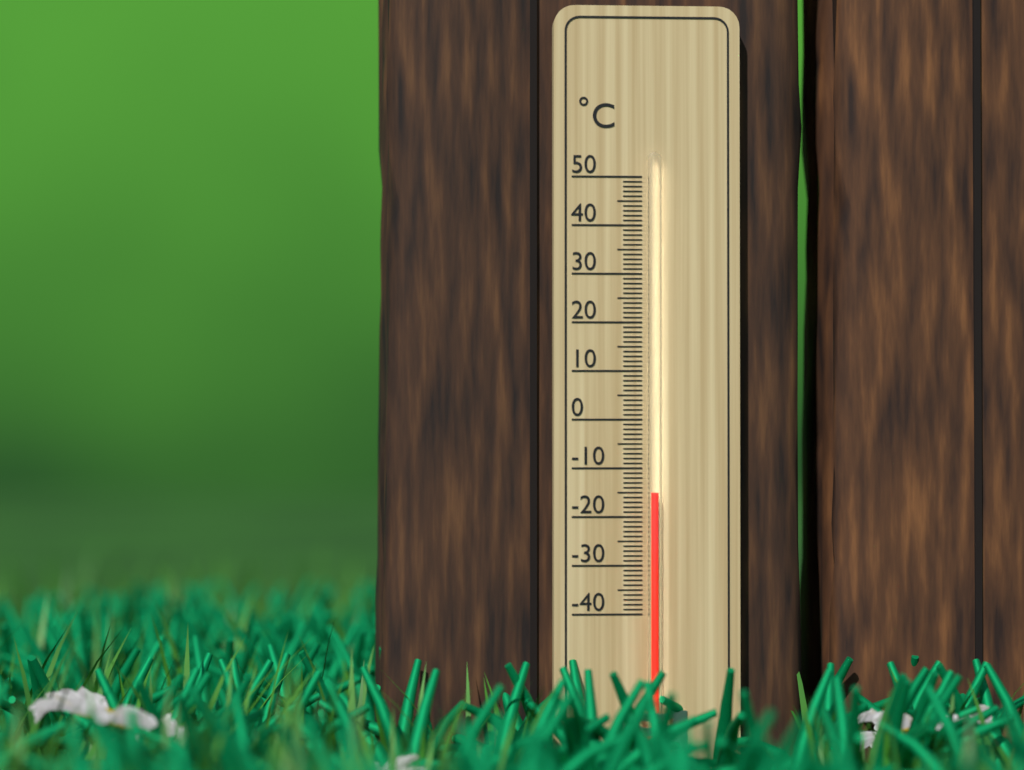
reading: -15 °C
